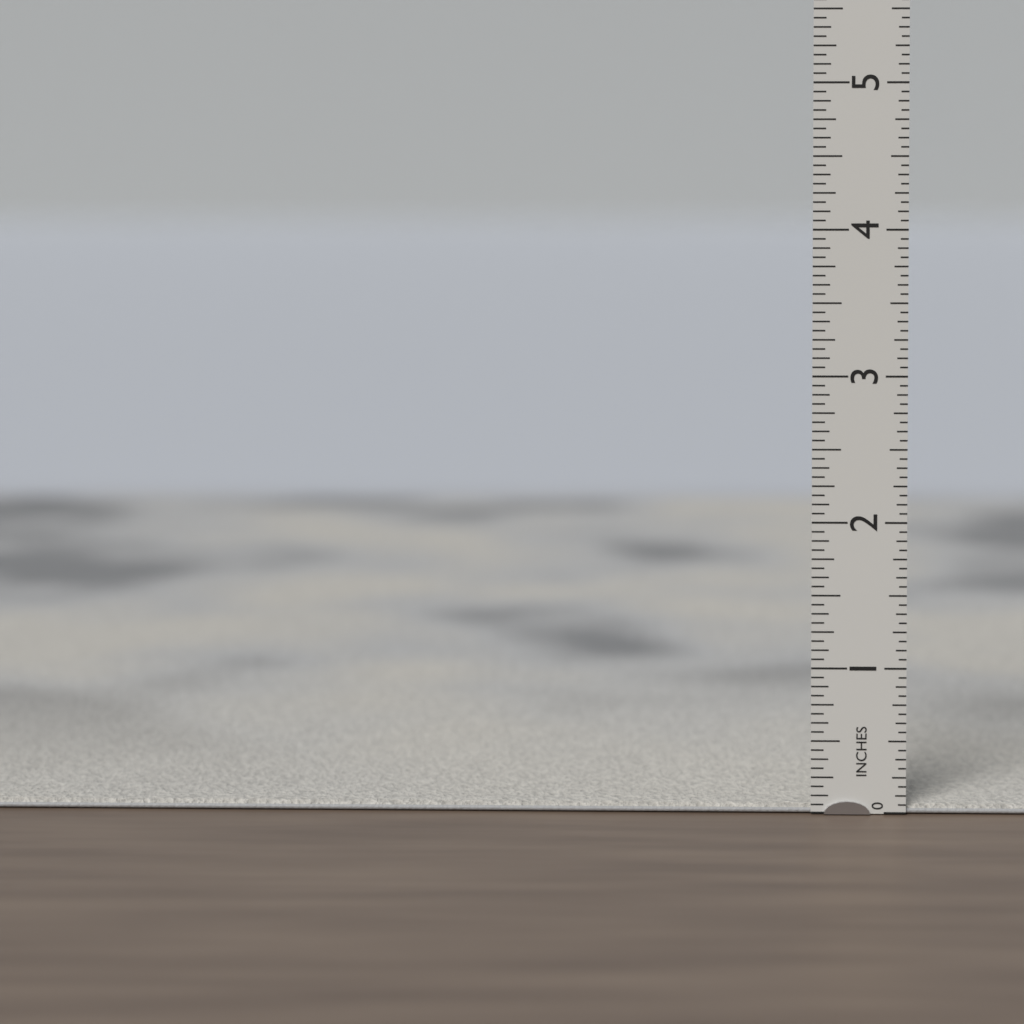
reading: 0.0625 in
